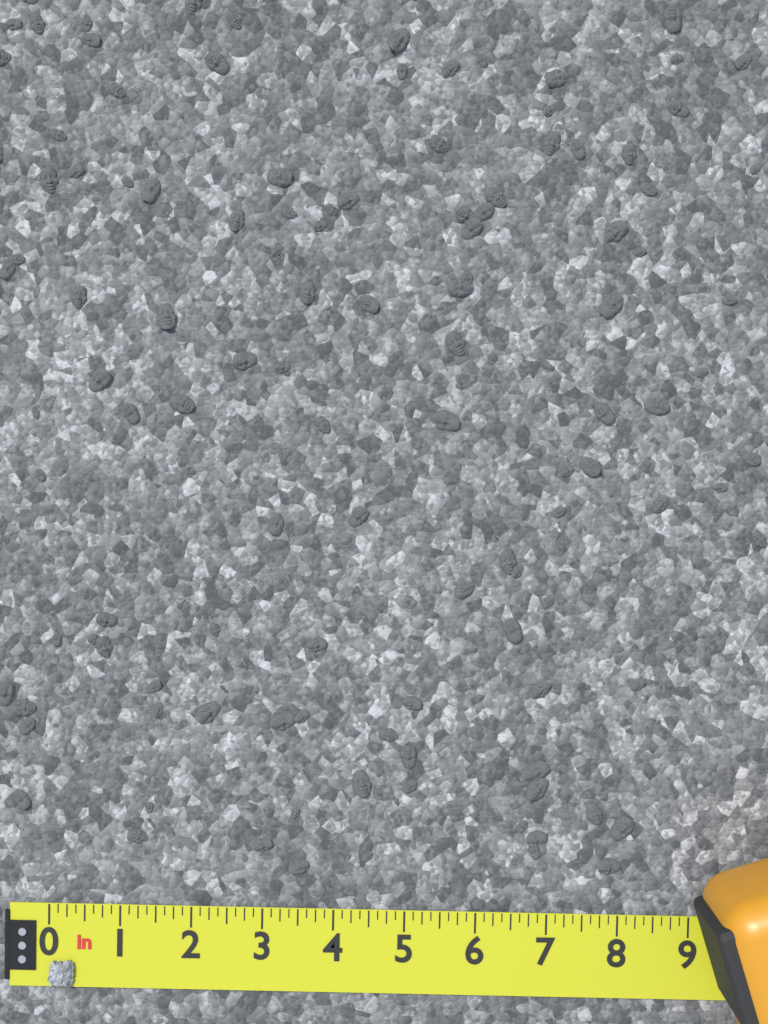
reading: 0.375 in
